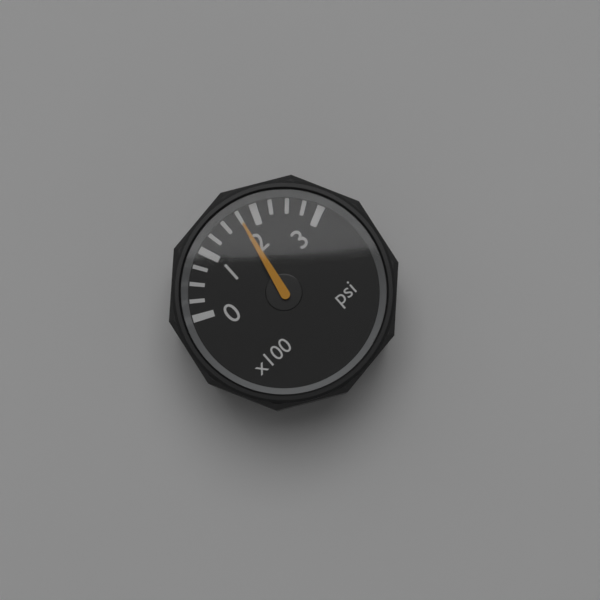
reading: 175 psi
